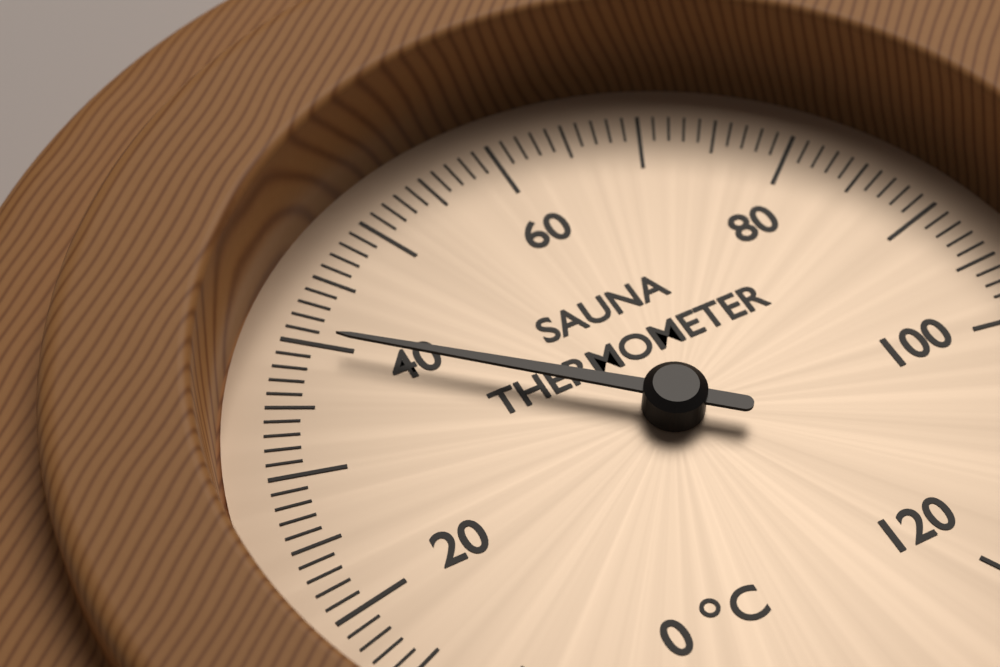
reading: 40 °C
